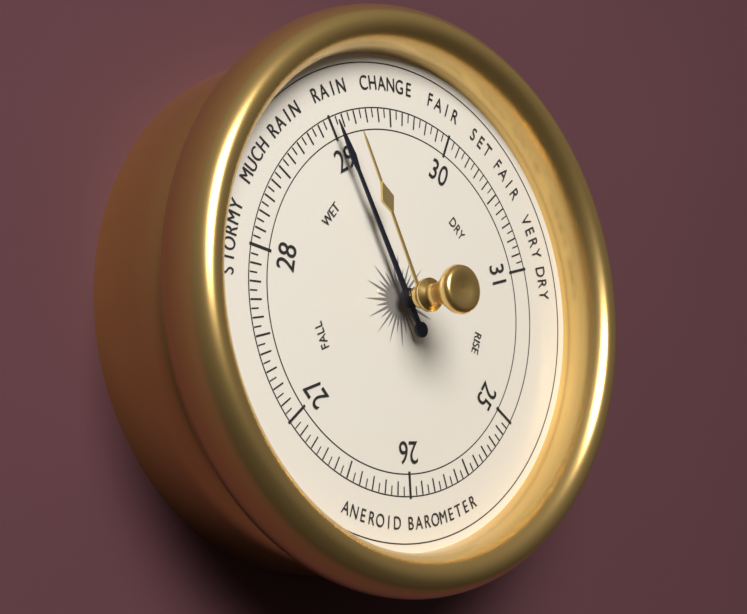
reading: 29.00 (no unit)
